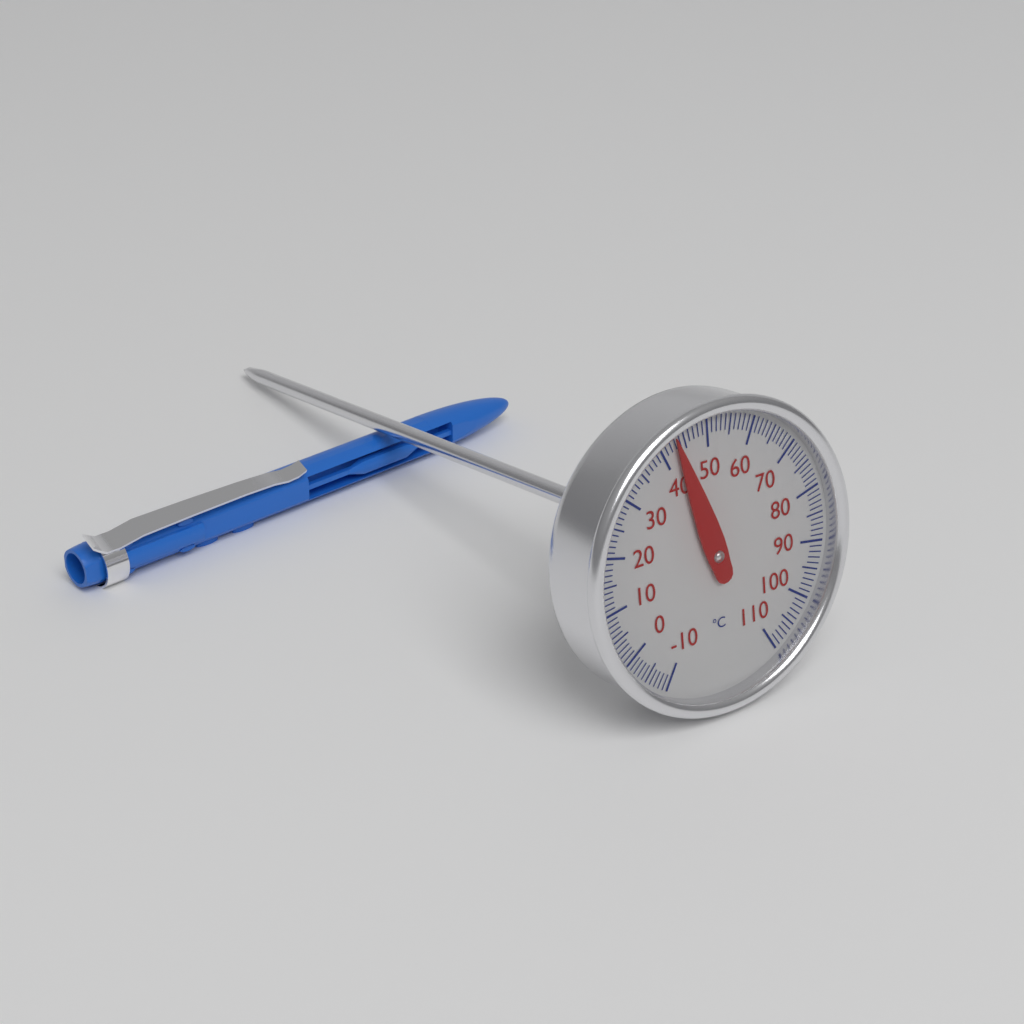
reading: 43 °C
